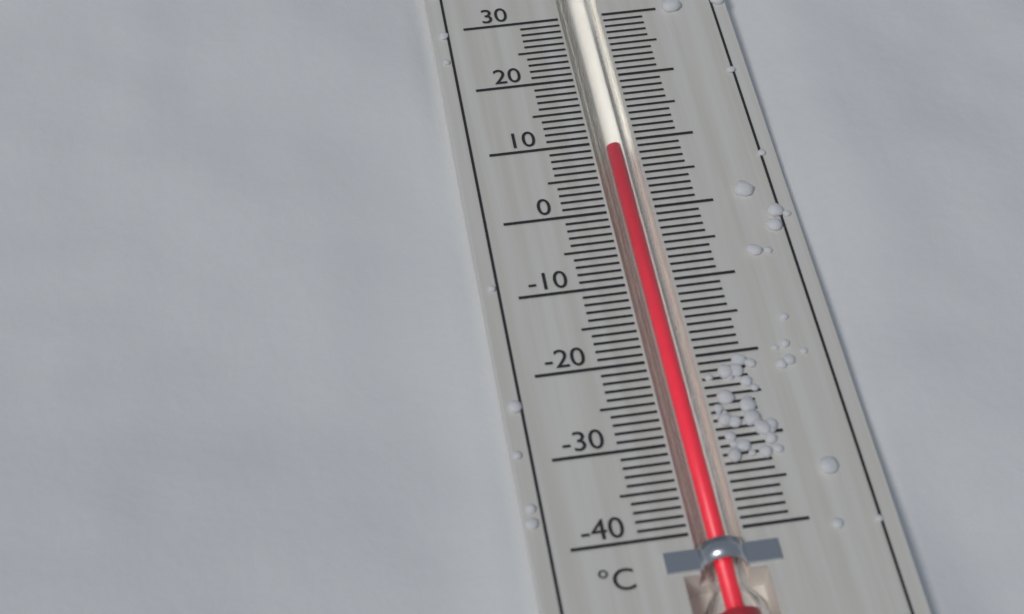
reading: 9 °C
